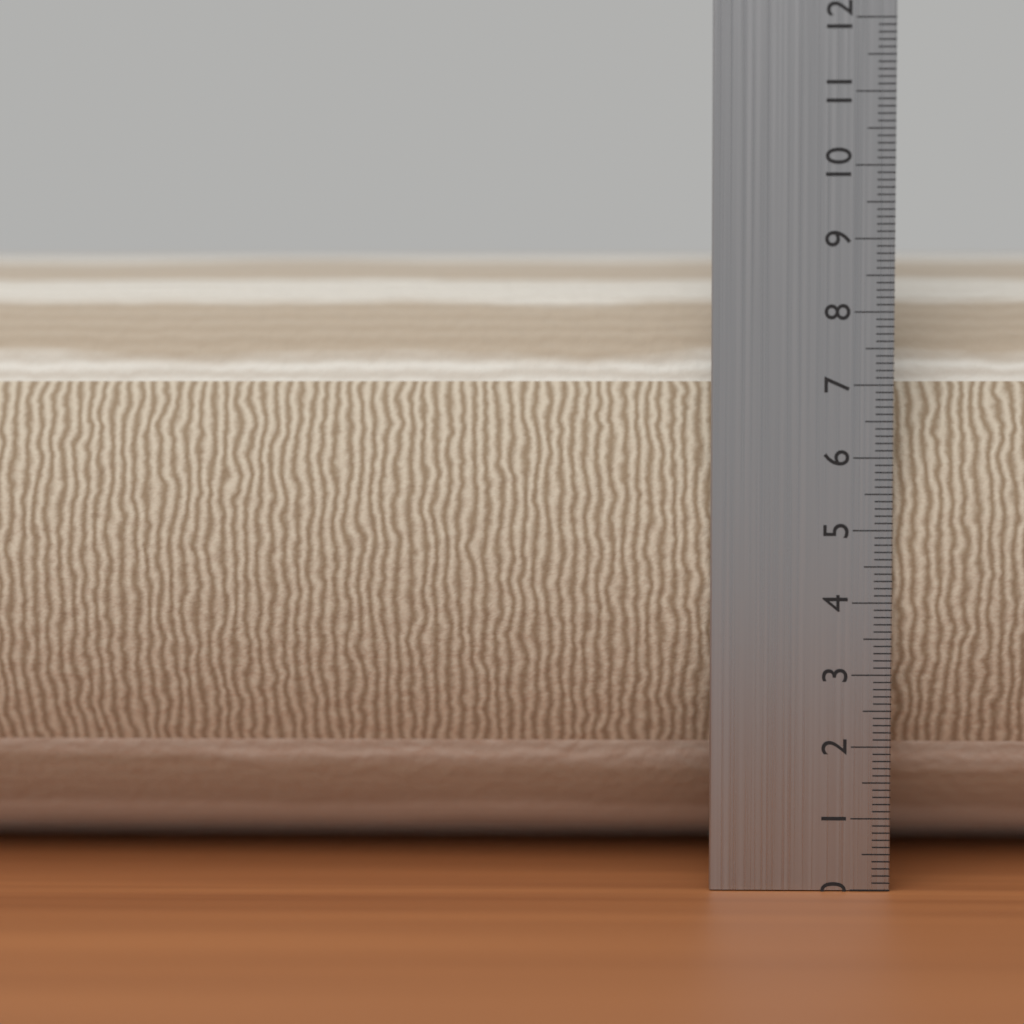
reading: 9.0 cm
